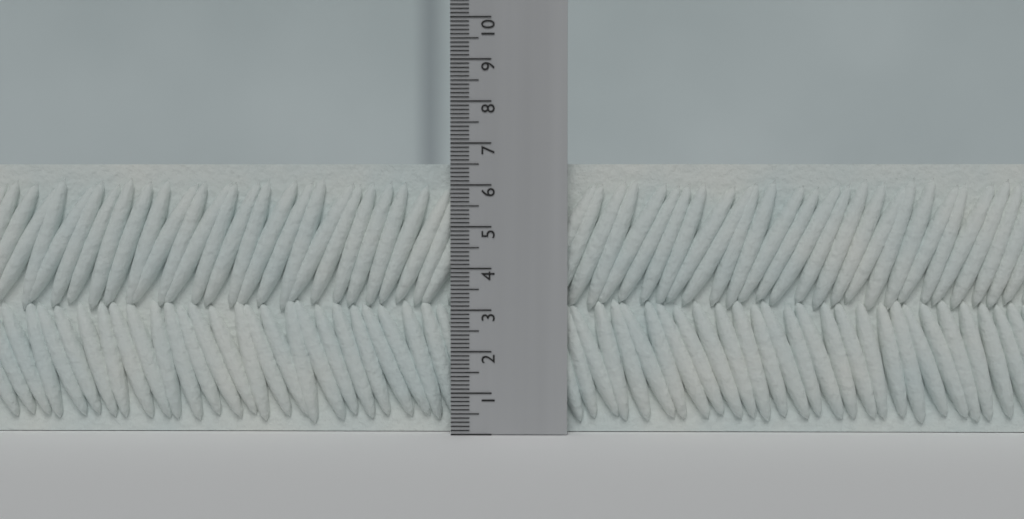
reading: 6.5 (no unit)
